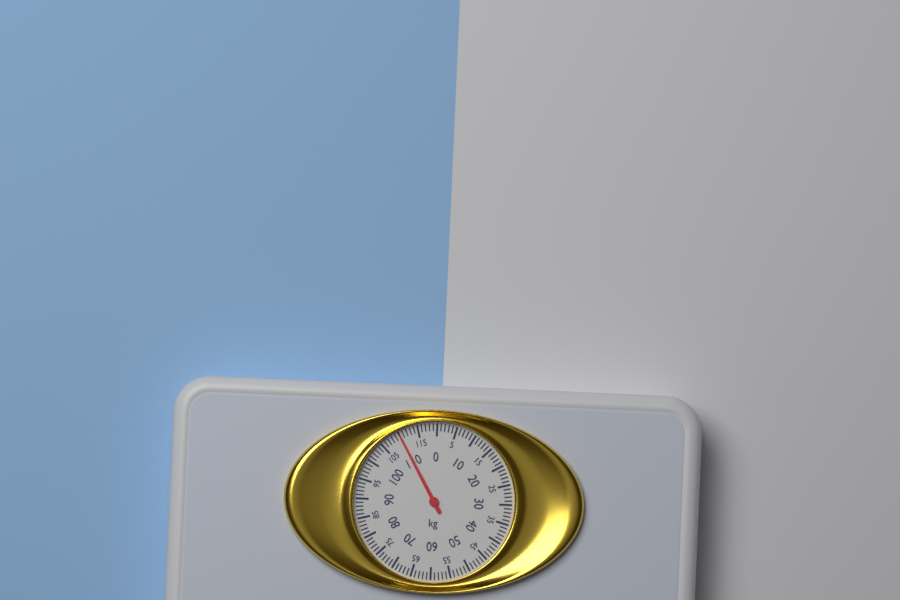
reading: 110 kg
